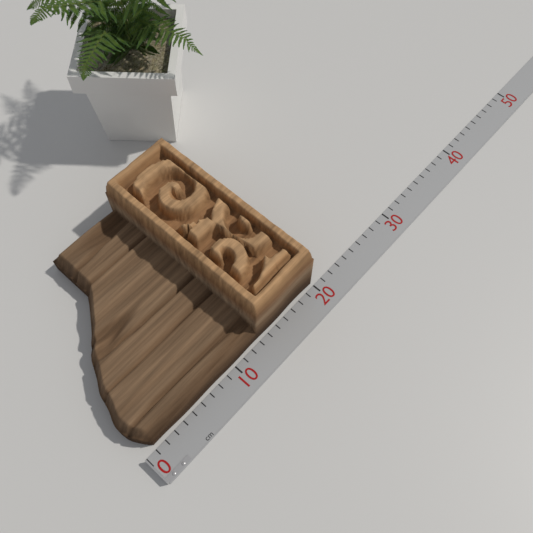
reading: 20 cm
